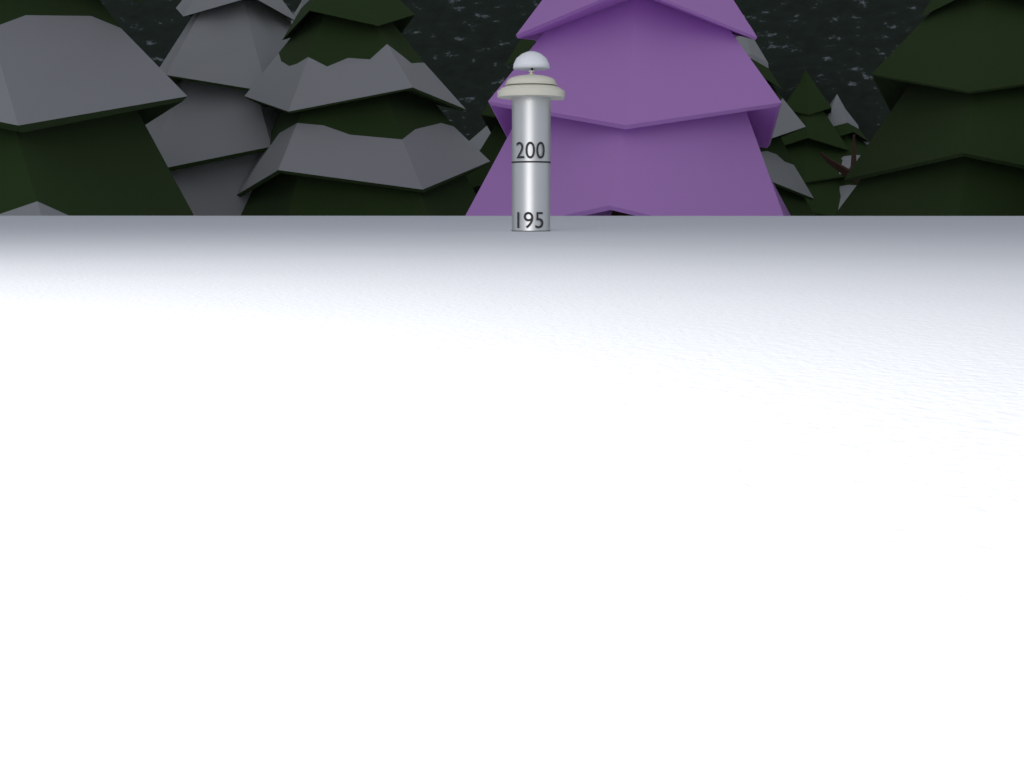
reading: 195 (no unit)
